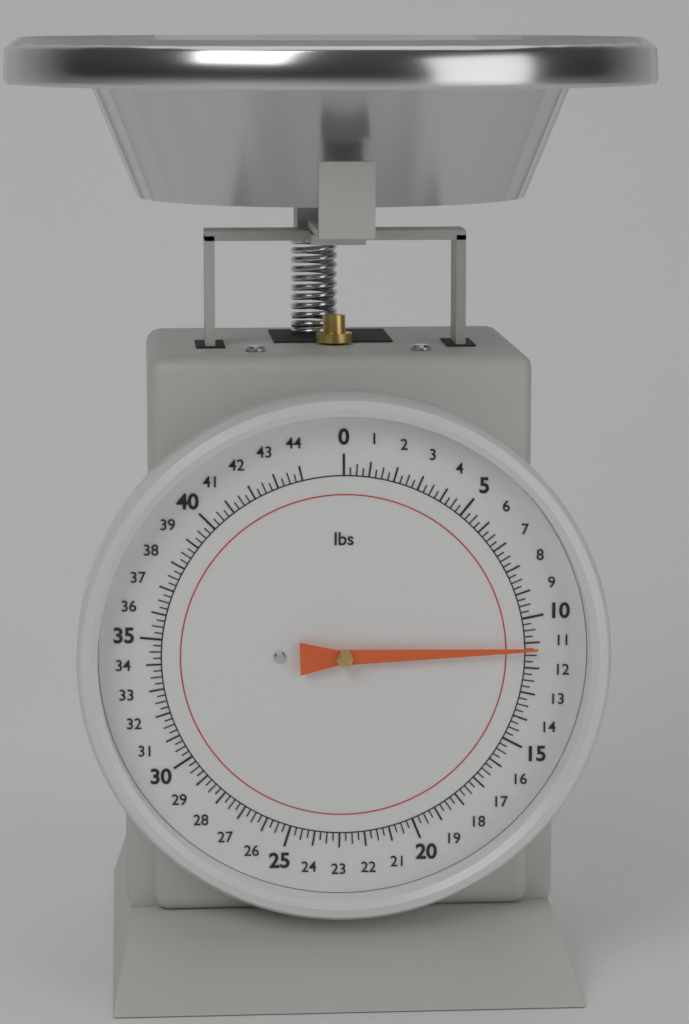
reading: 11.25 lbs
